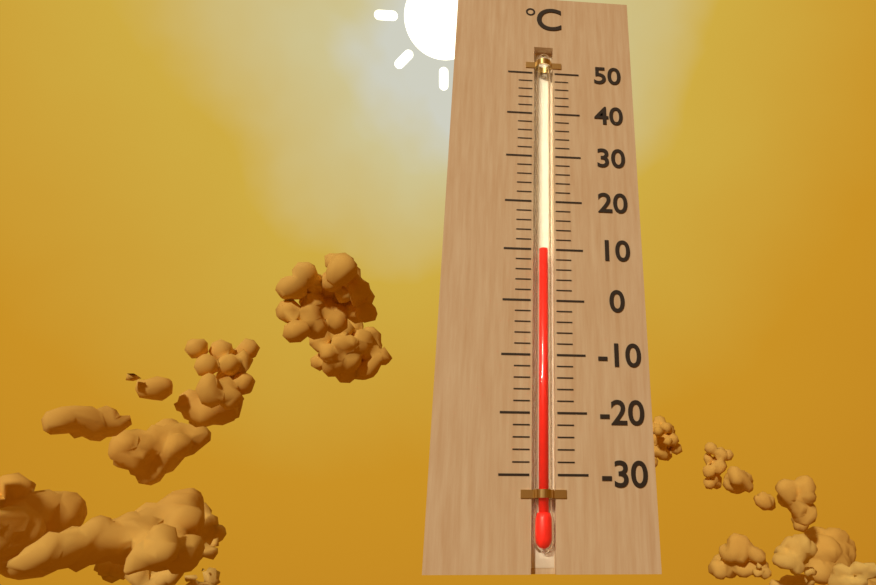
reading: 10 °C
